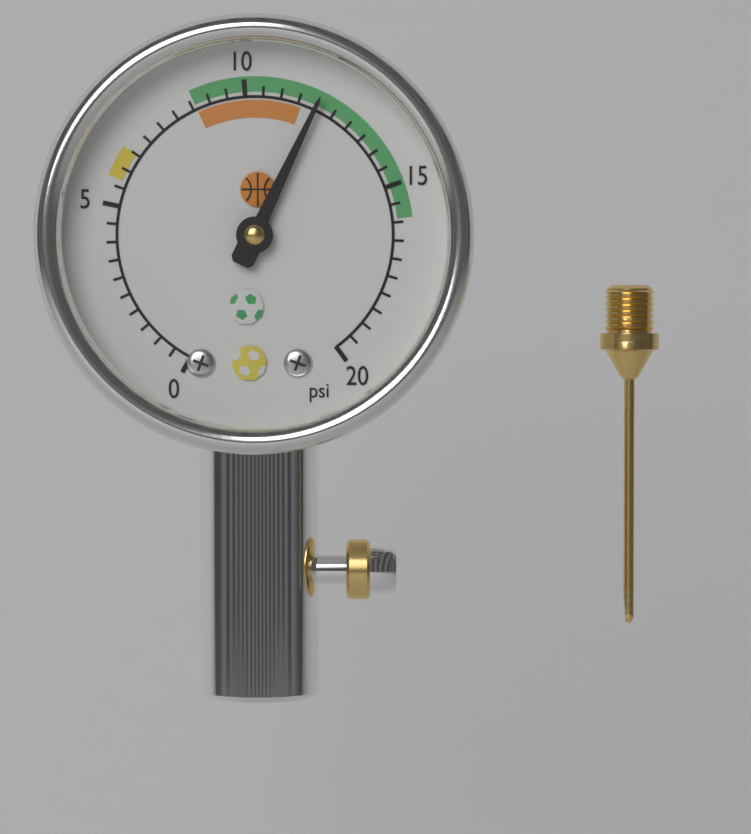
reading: 12.0 psi
